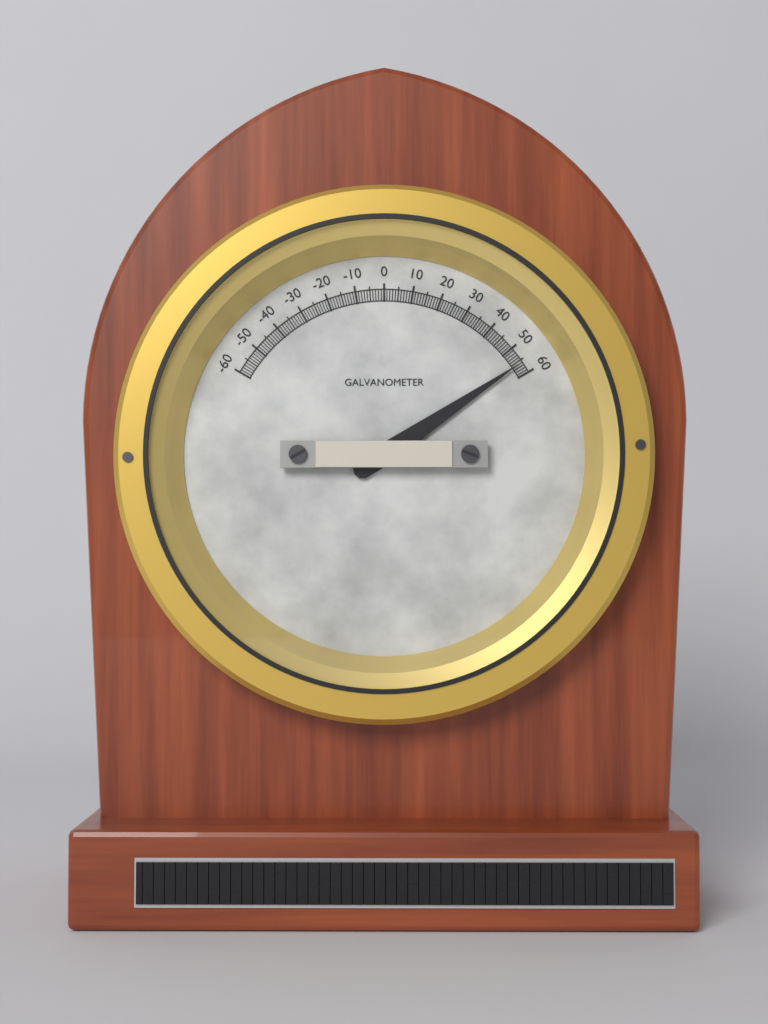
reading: 56 (no unit)
